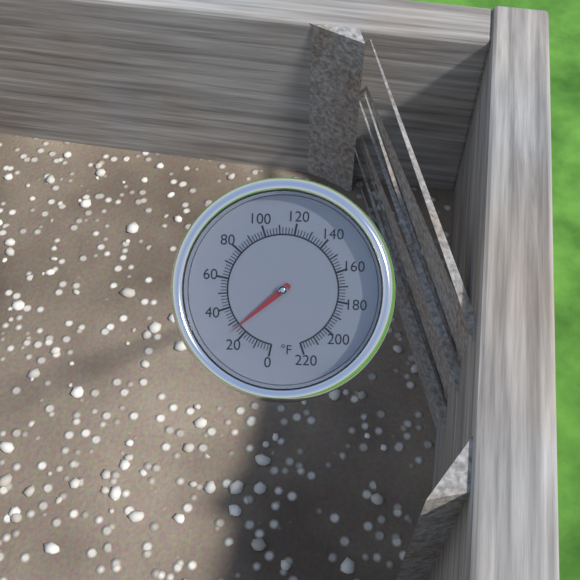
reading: 26 °F
